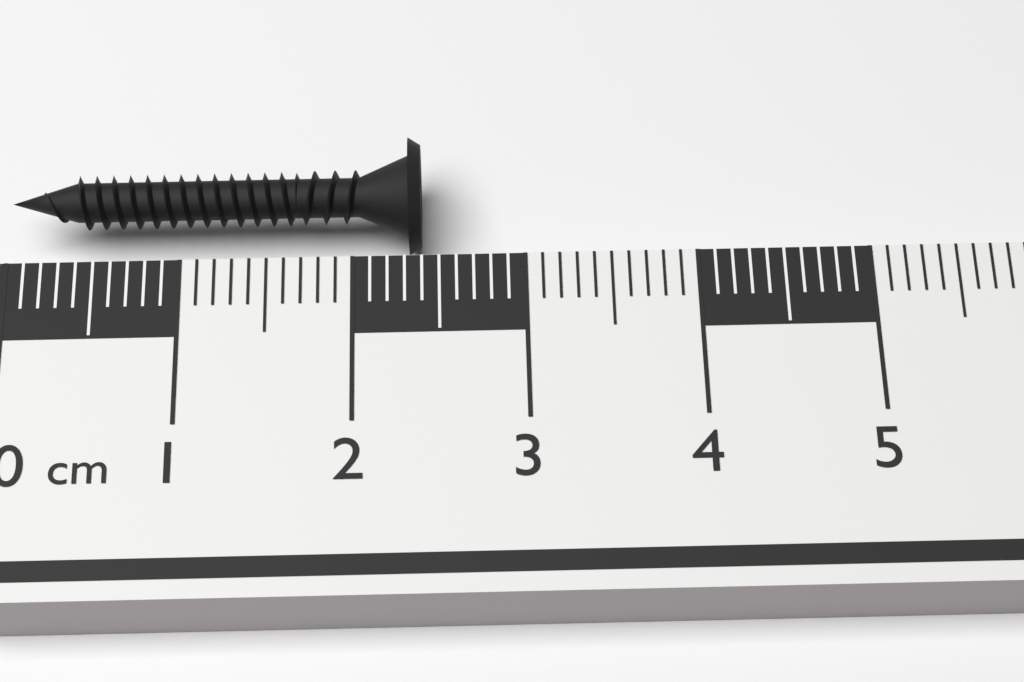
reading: 2.4 cm
